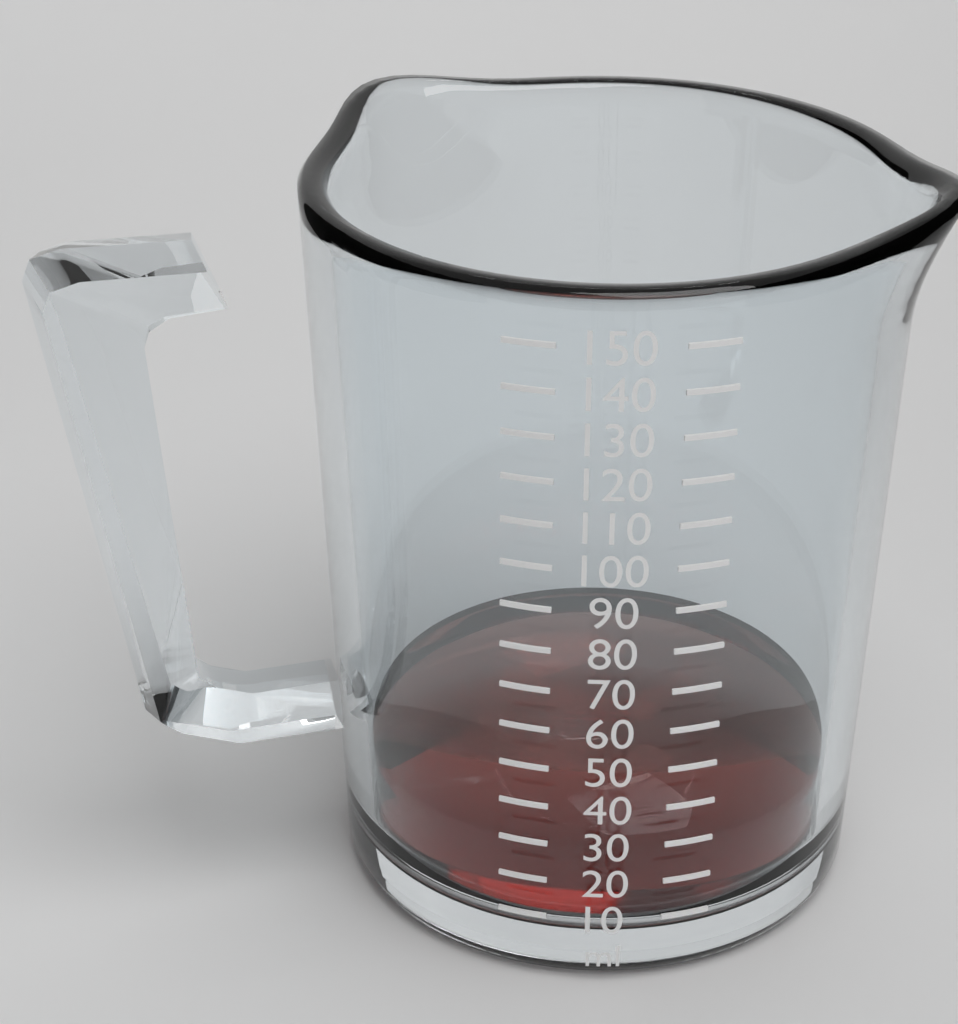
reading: 30 ml
